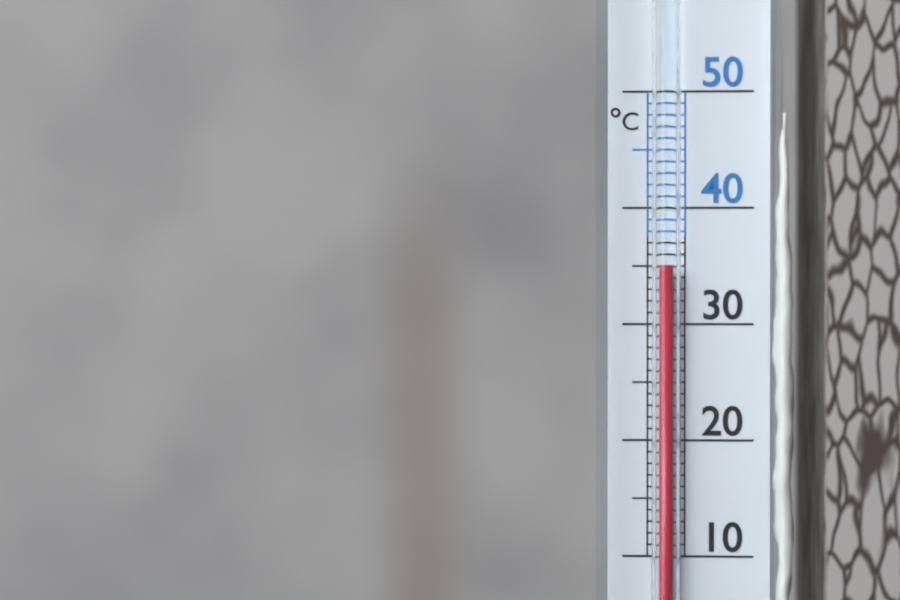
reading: 35 °C
